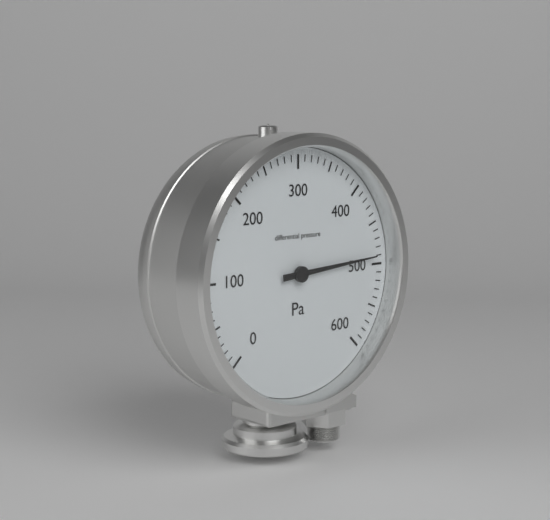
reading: 490 Pa
